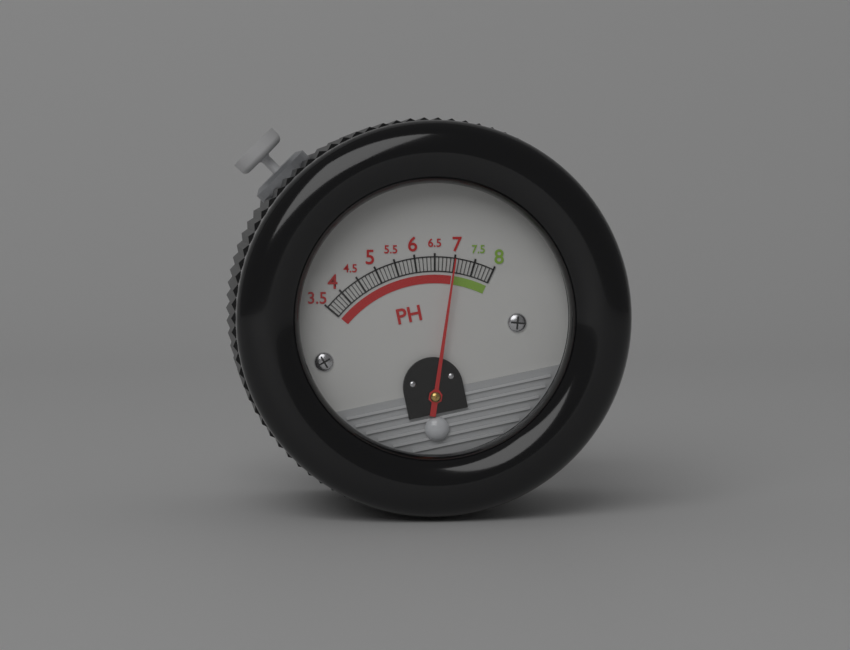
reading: 7.0 pH
